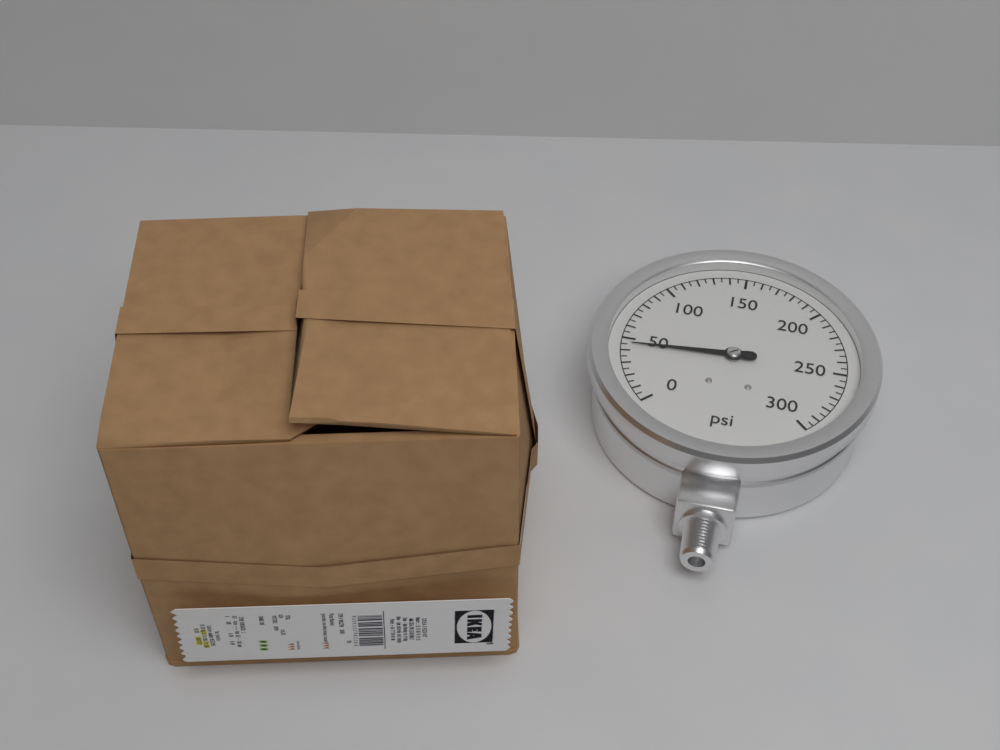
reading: 45 psi
